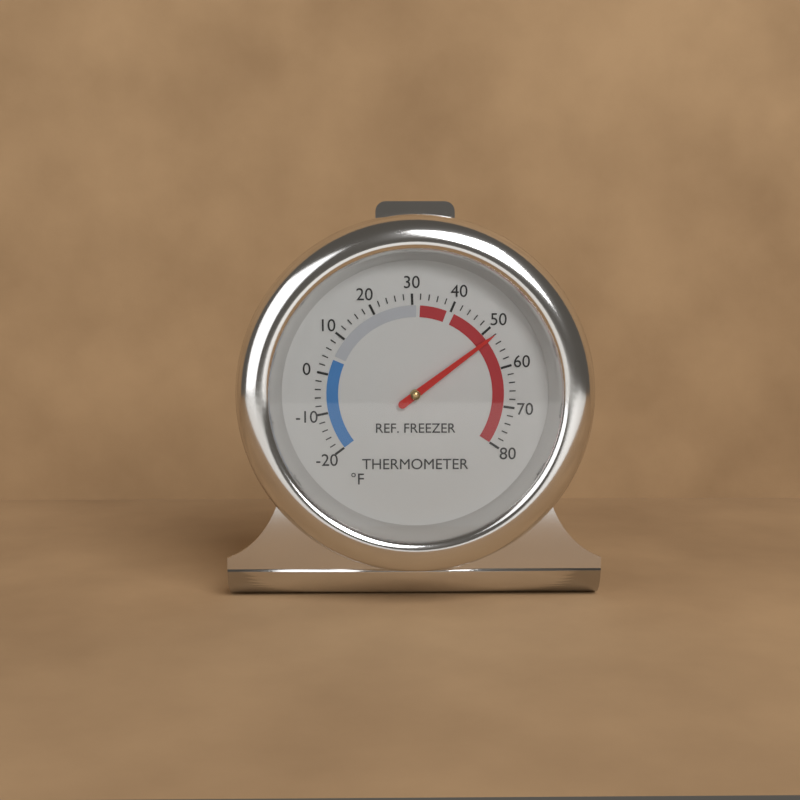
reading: 52 °F
